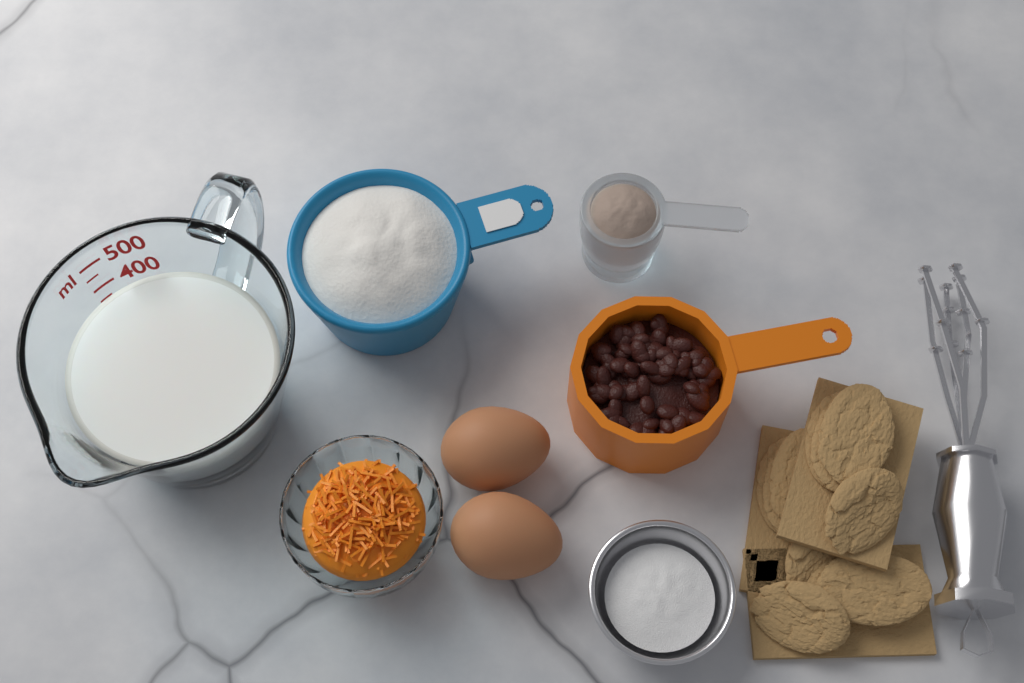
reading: 350 ml
